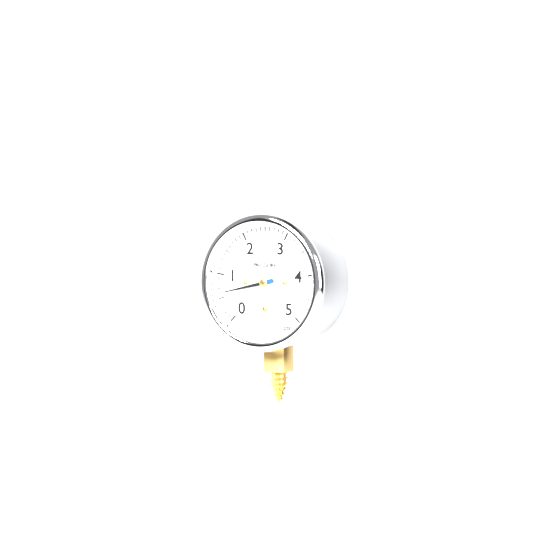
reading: 0.6 psi
